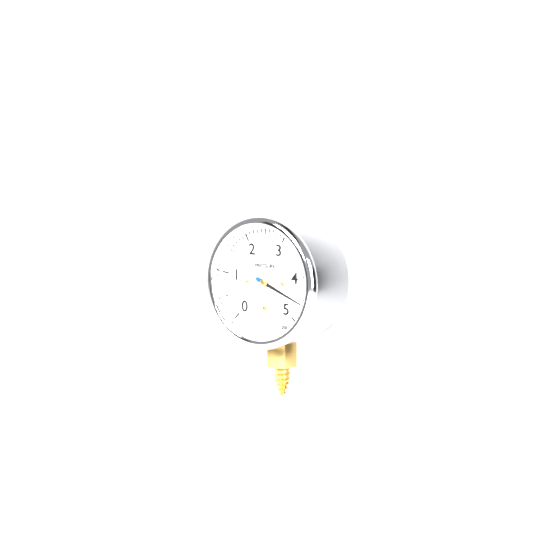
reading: 4.6 psi
